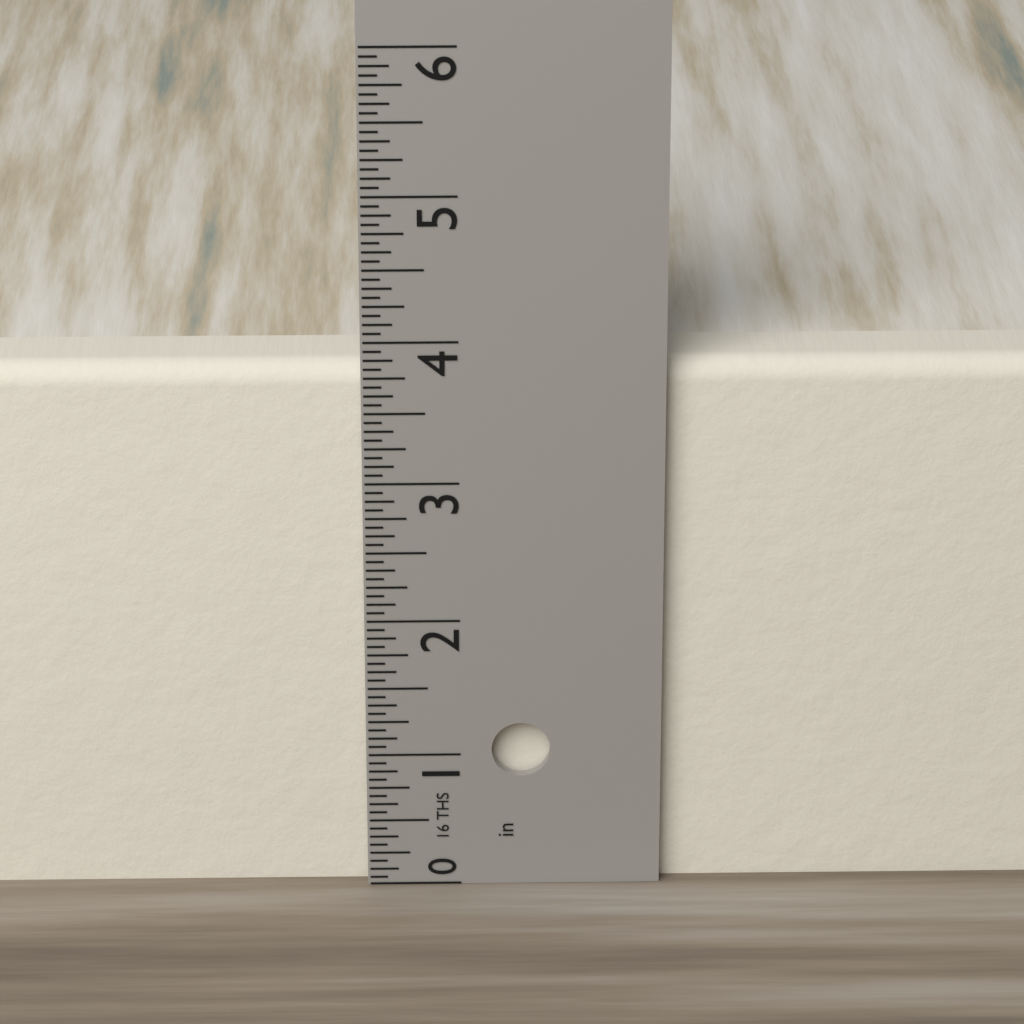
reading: 3.8125 in
